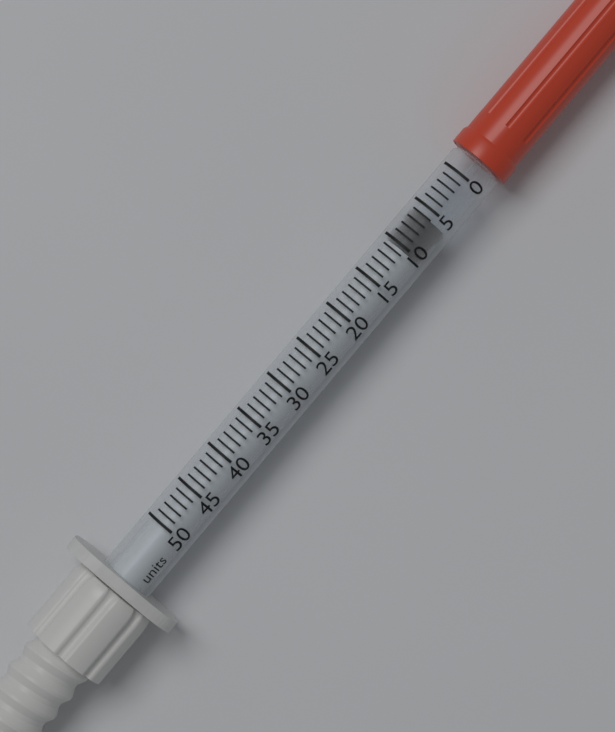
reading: 6 units
